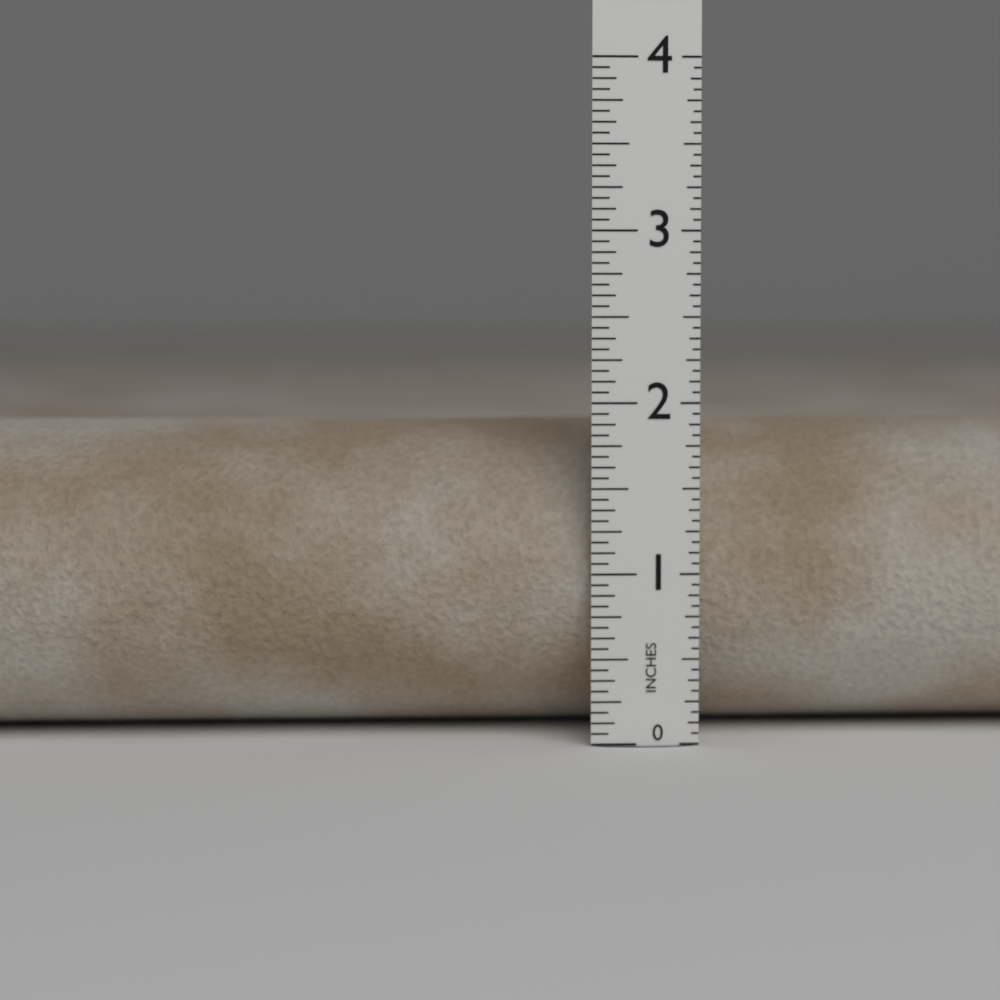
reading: 1.8750 in
